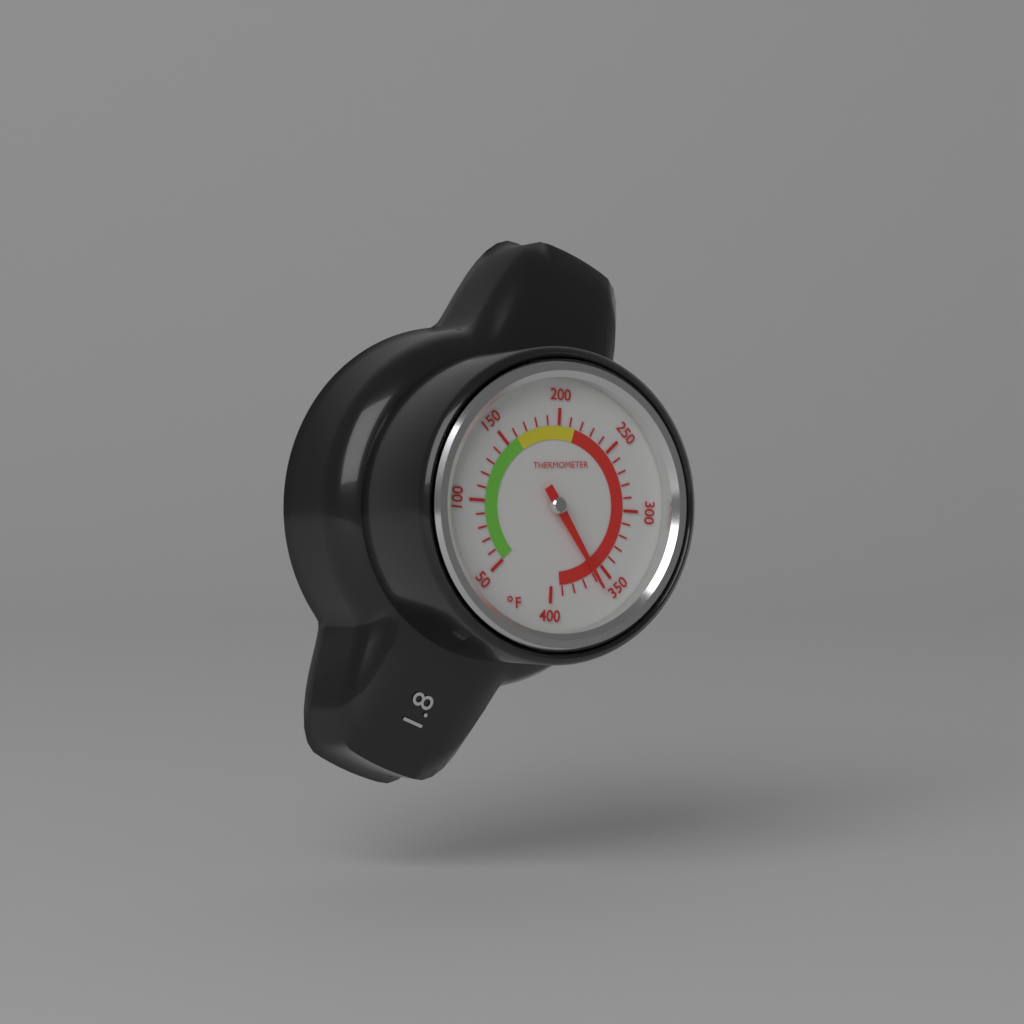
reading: 360 °F
